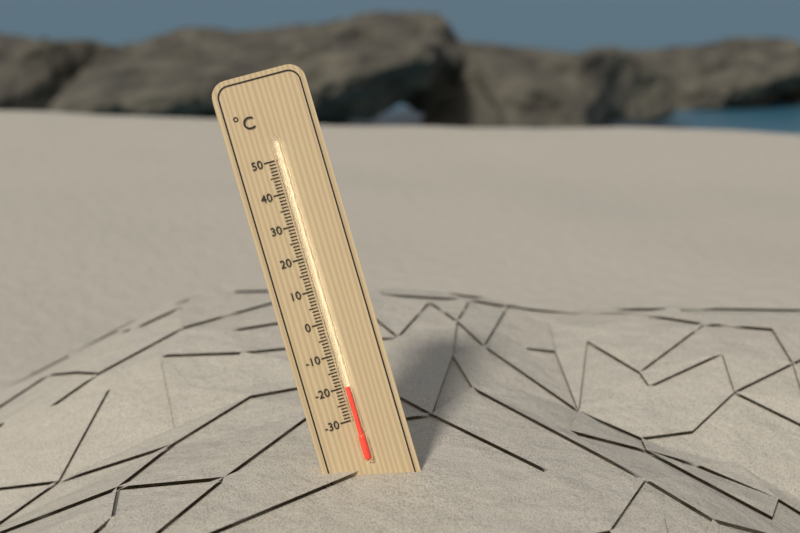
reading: -20 °C
